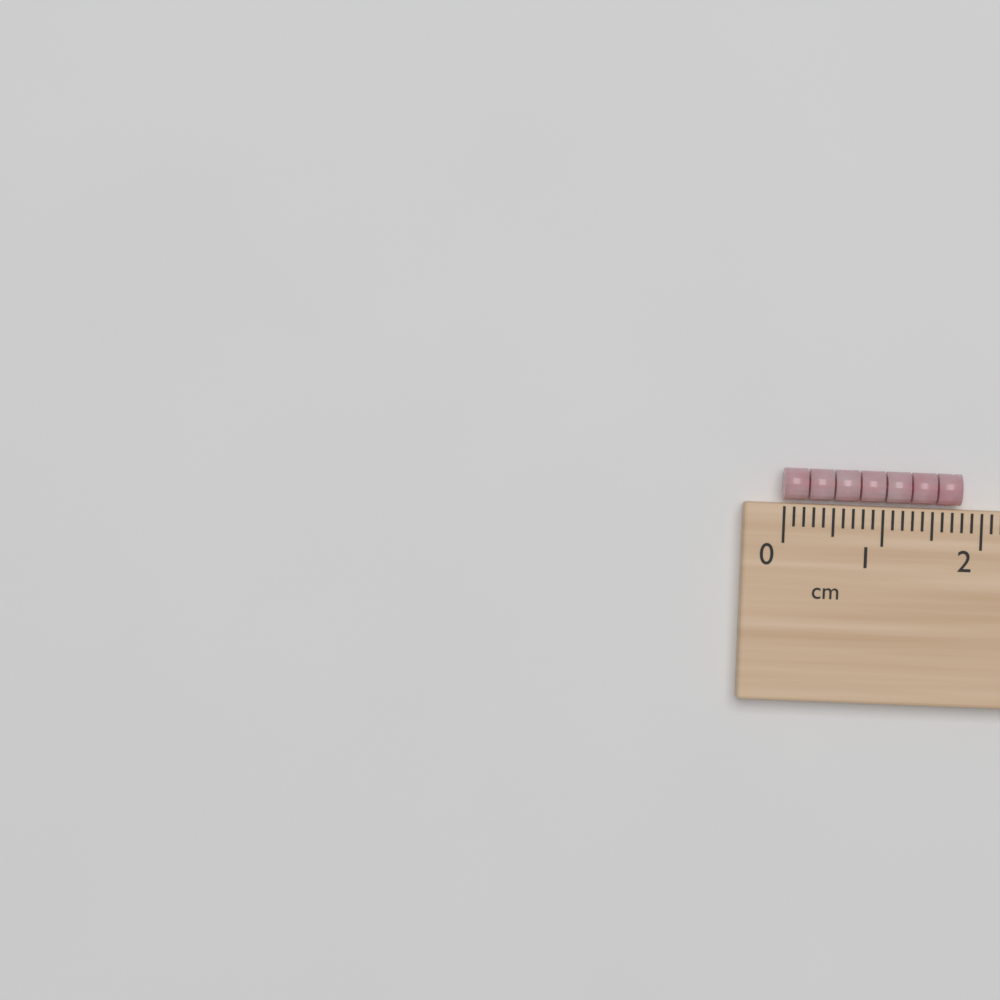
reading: 1.8 cm
